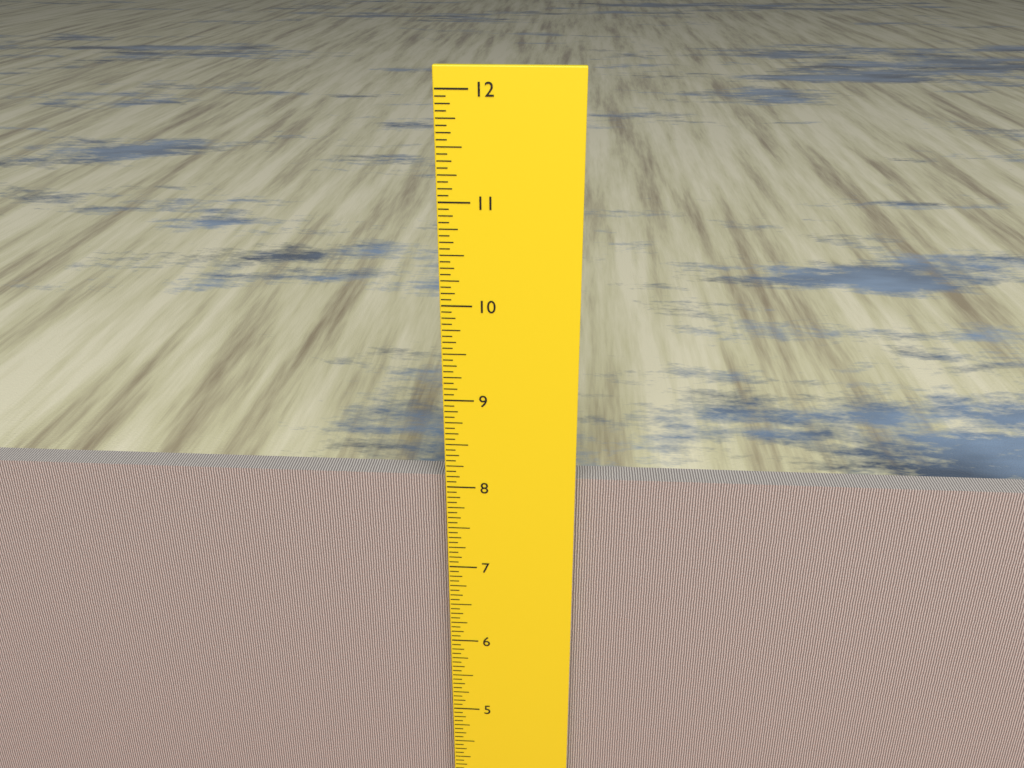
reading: 8.0625 inch
